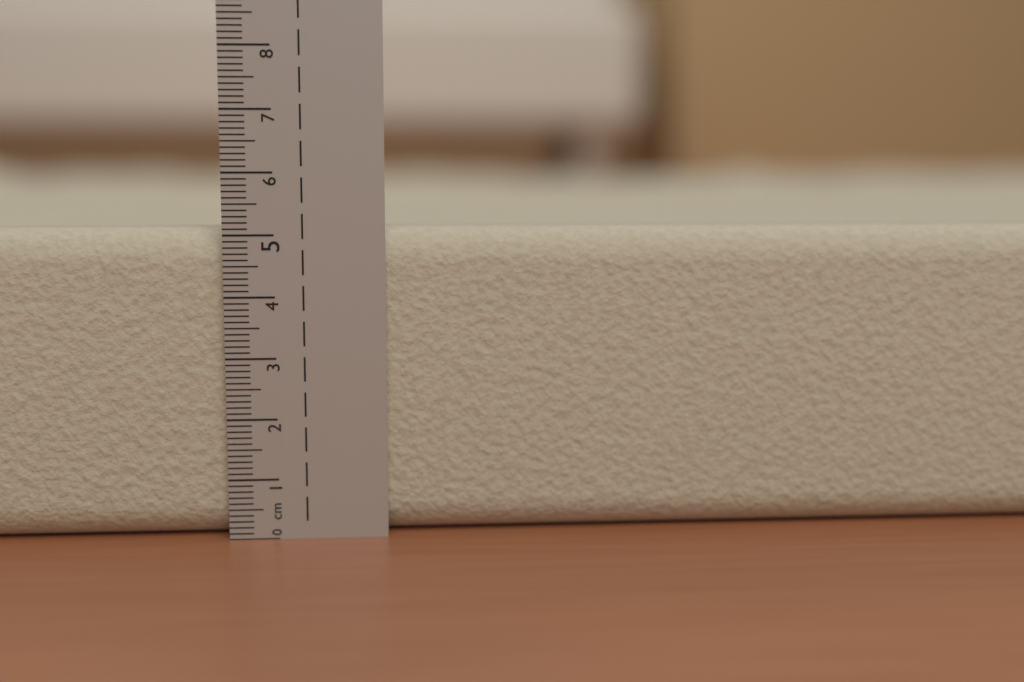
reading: 5.1 cm
